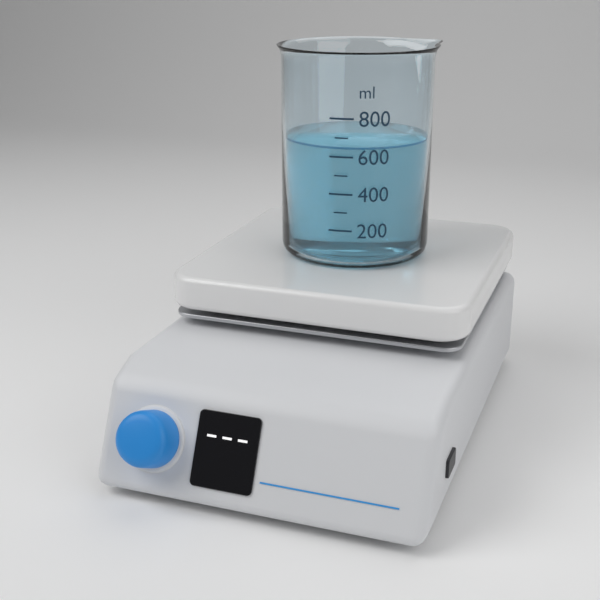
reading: 650 ml
